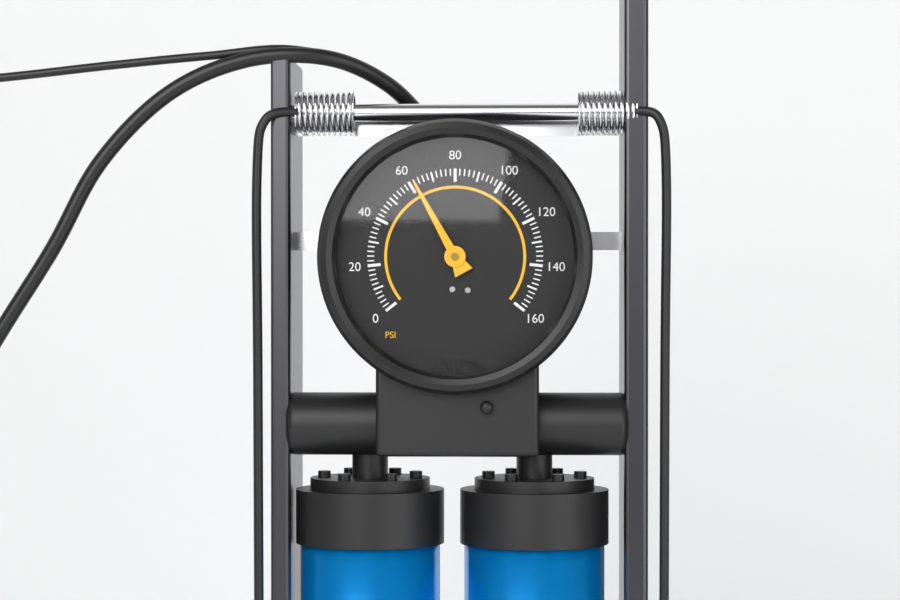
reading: 62 psi
